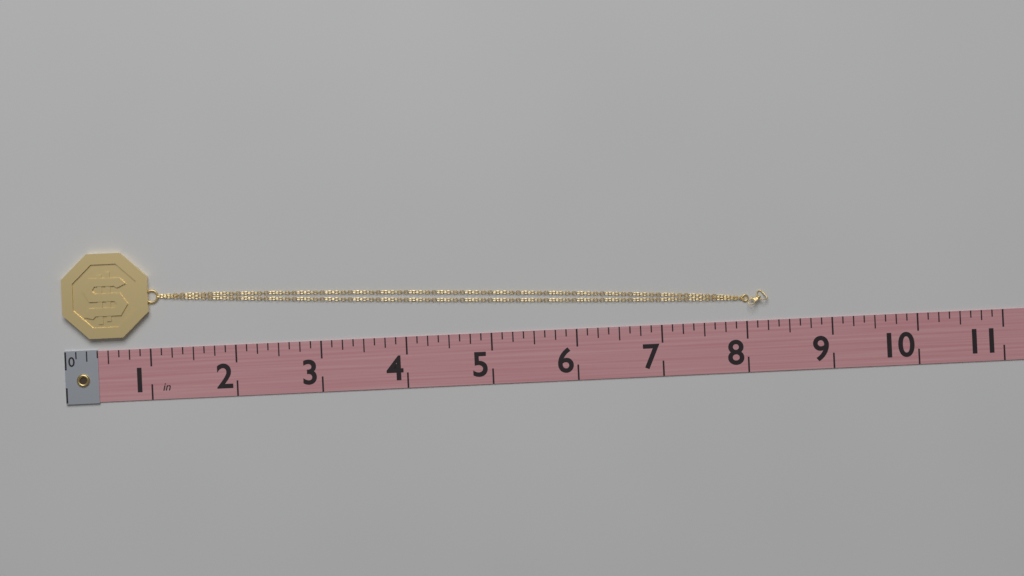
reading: 8.250 in
